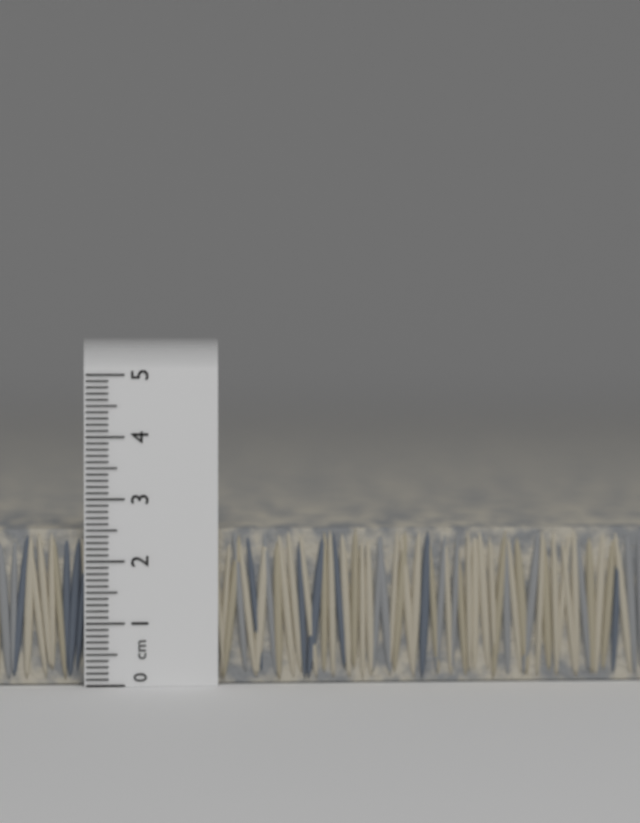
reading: 2.5 cm
